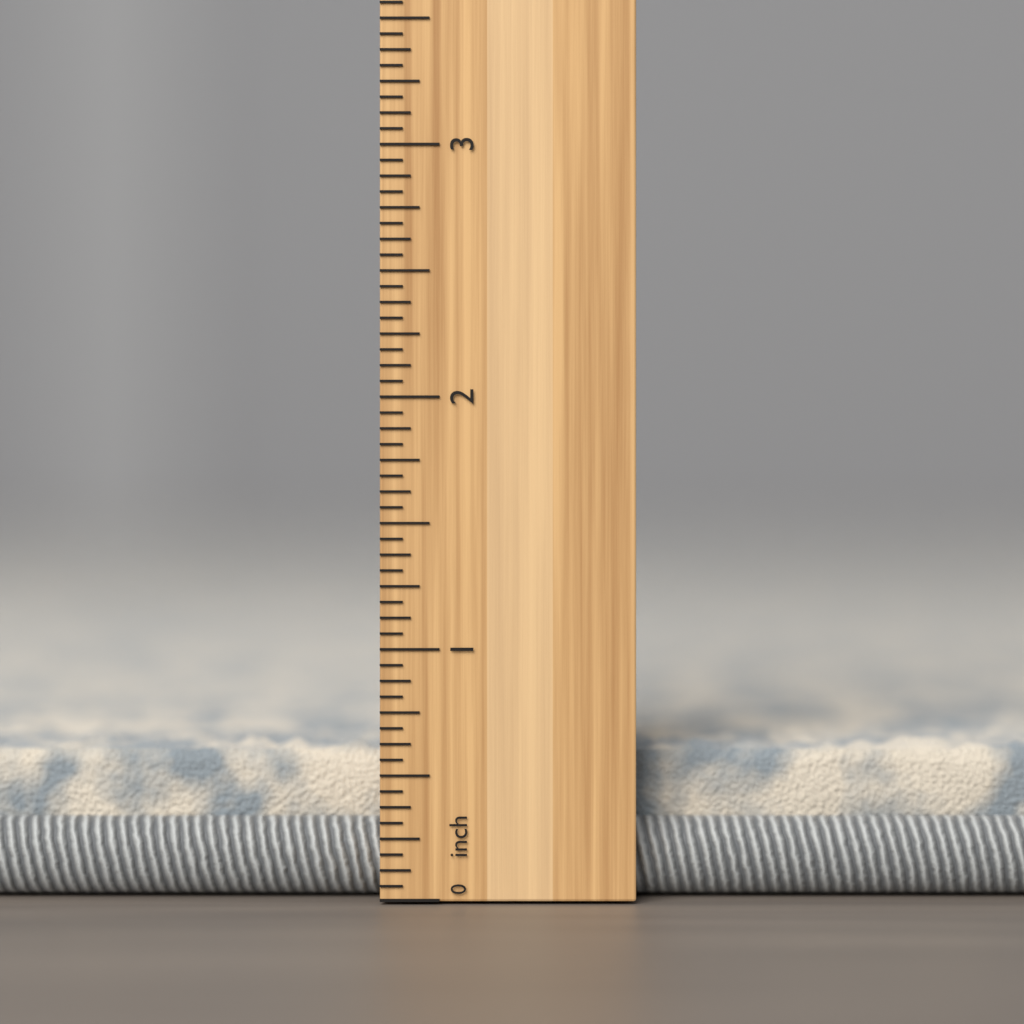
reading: 0.6250 inch
